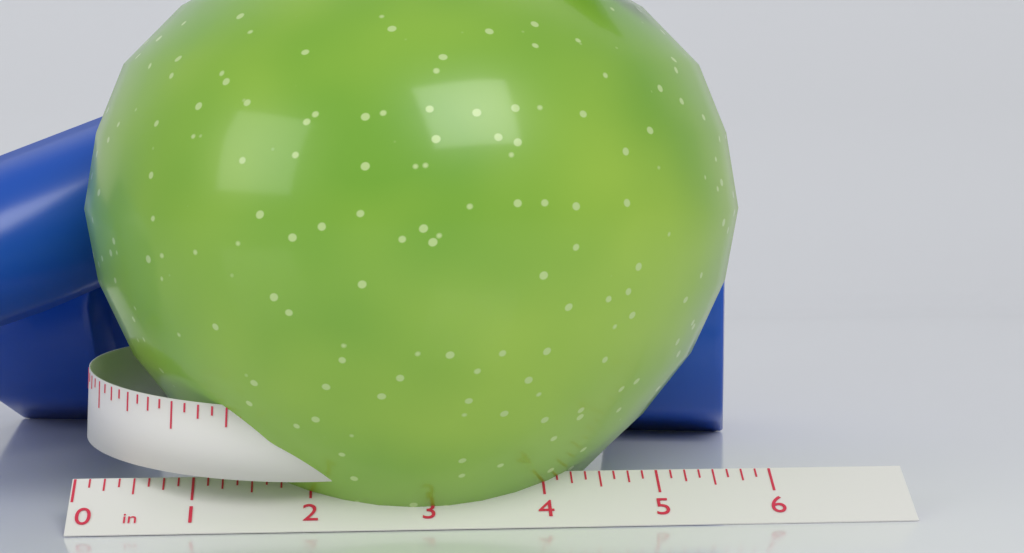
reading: 5.875 in
